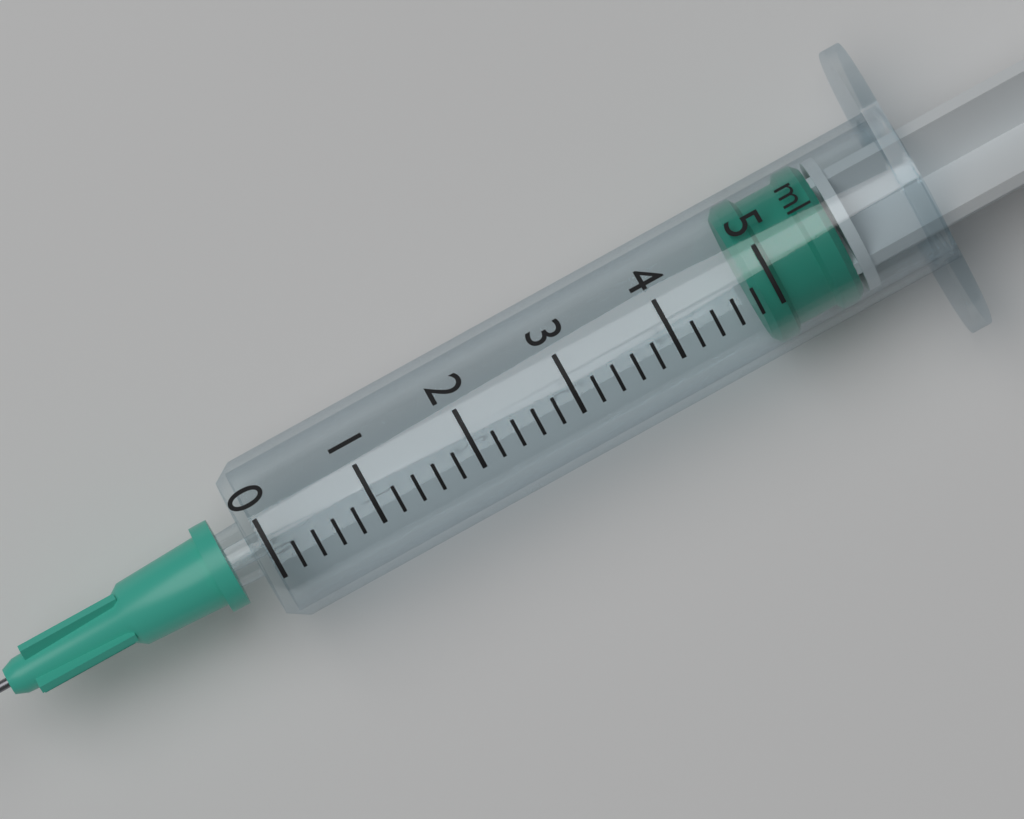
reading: 4.8 ml
